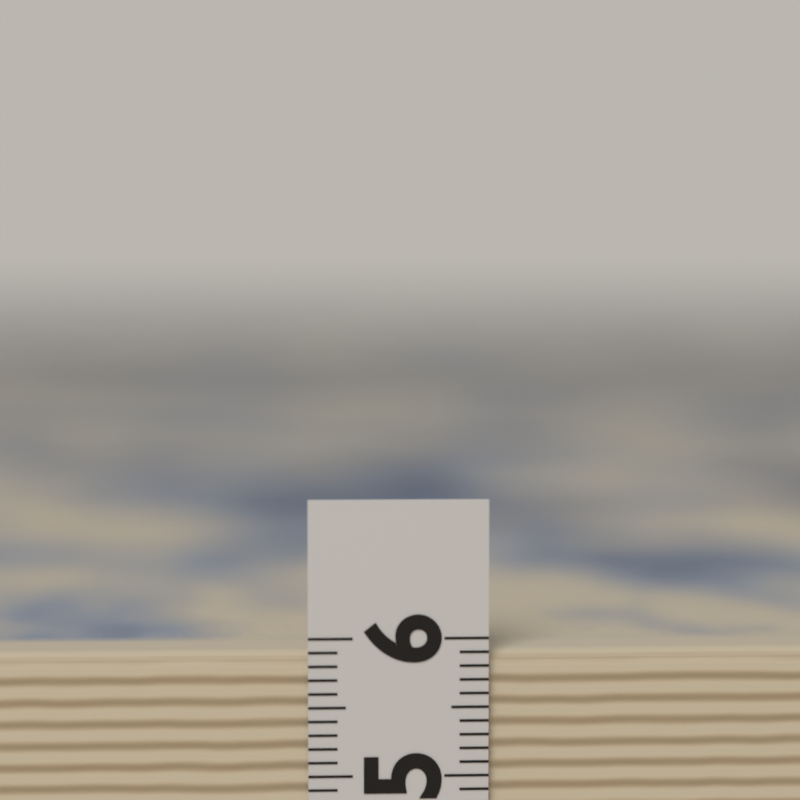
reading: 5.9 (no unit)
